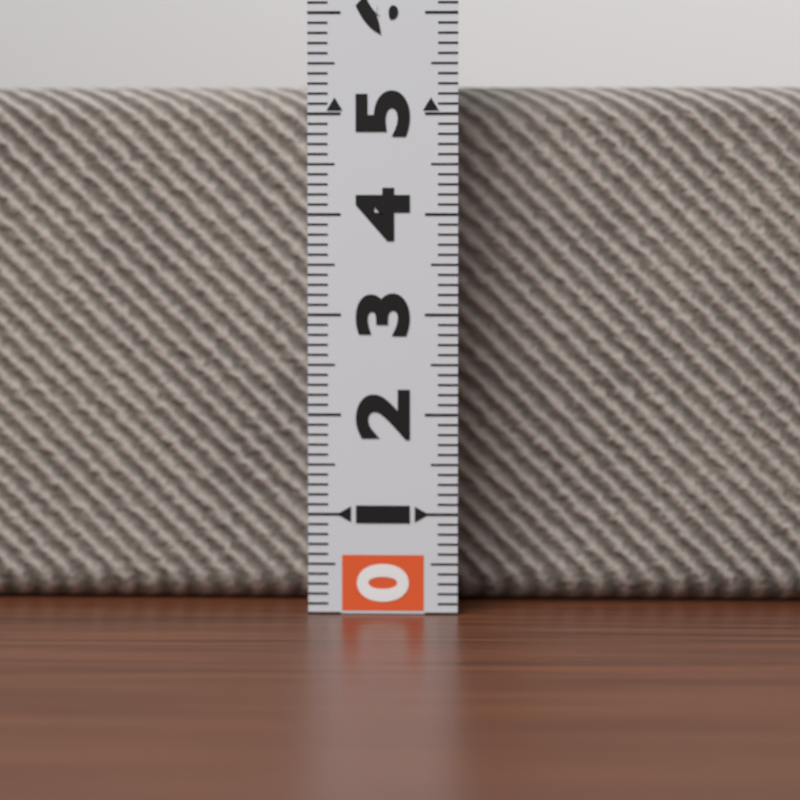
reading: 5.3 (no unit)
